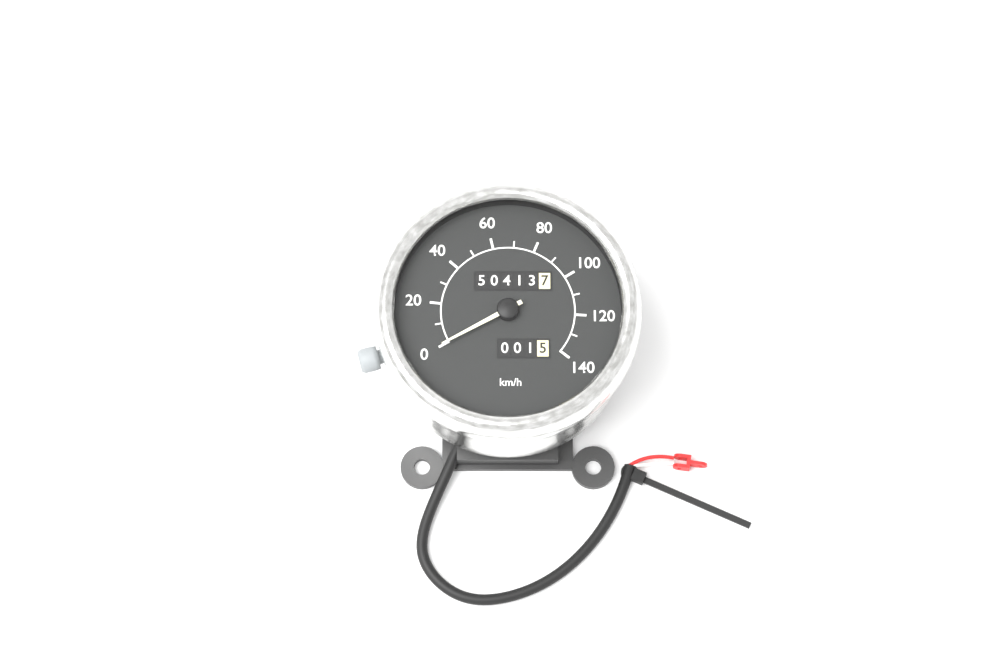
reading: 0 km/h
